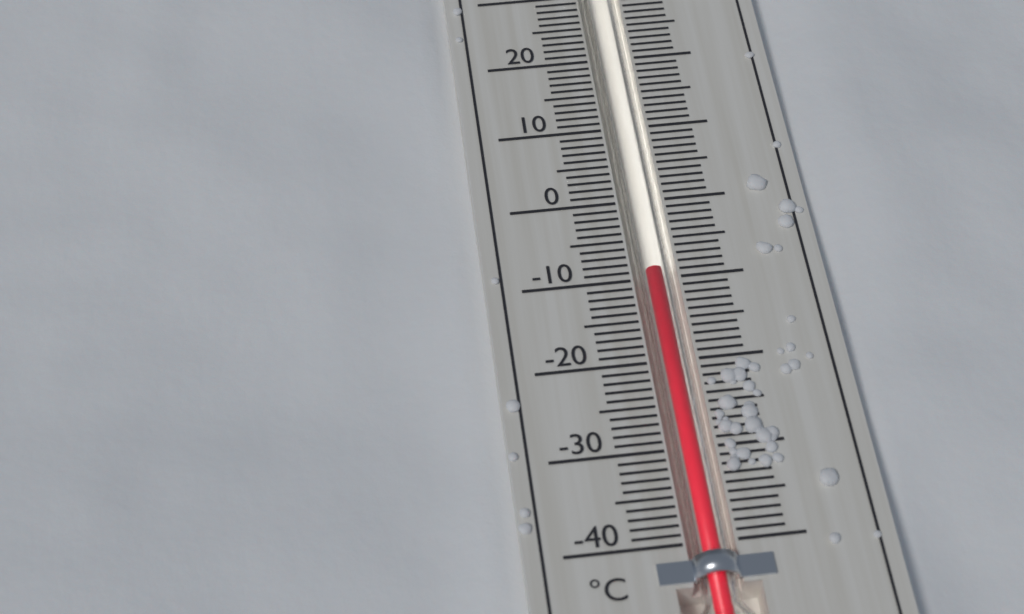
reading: -9 °C
